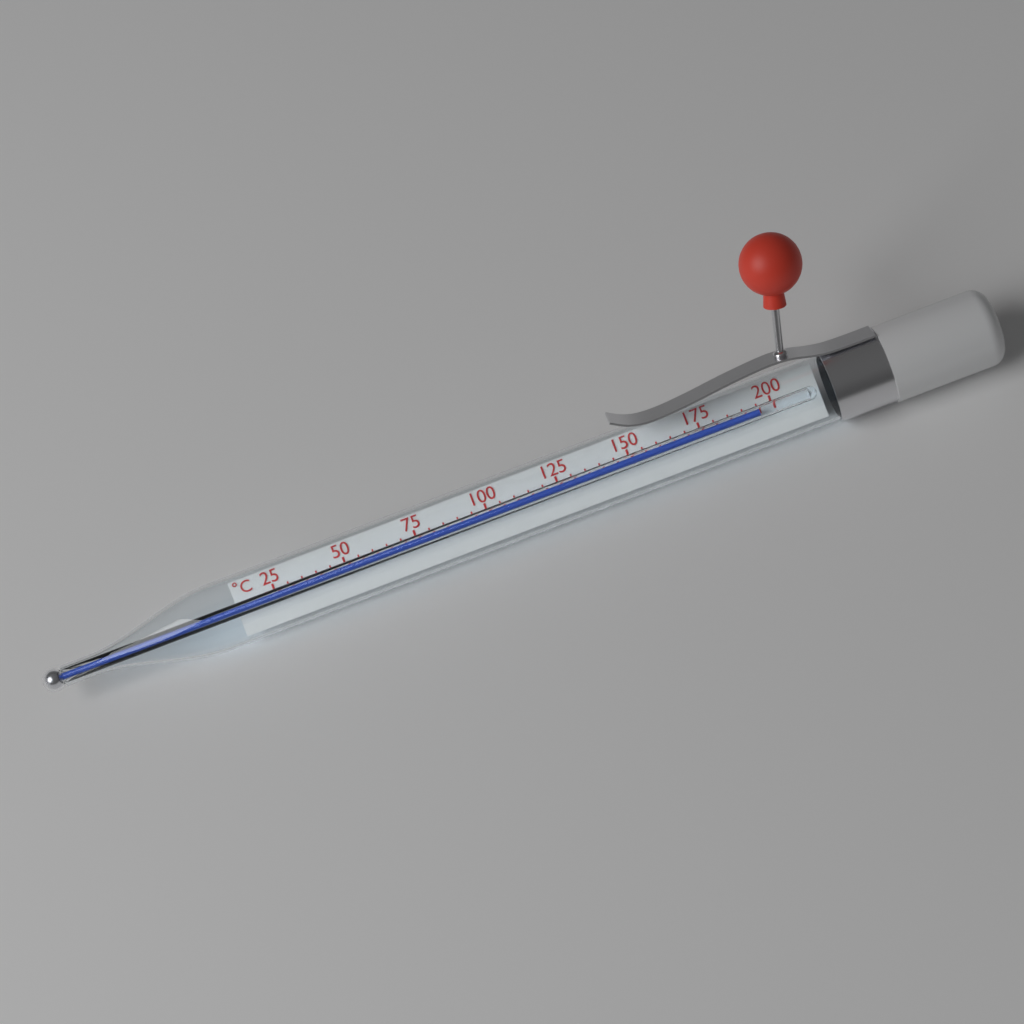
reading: 195 °C
